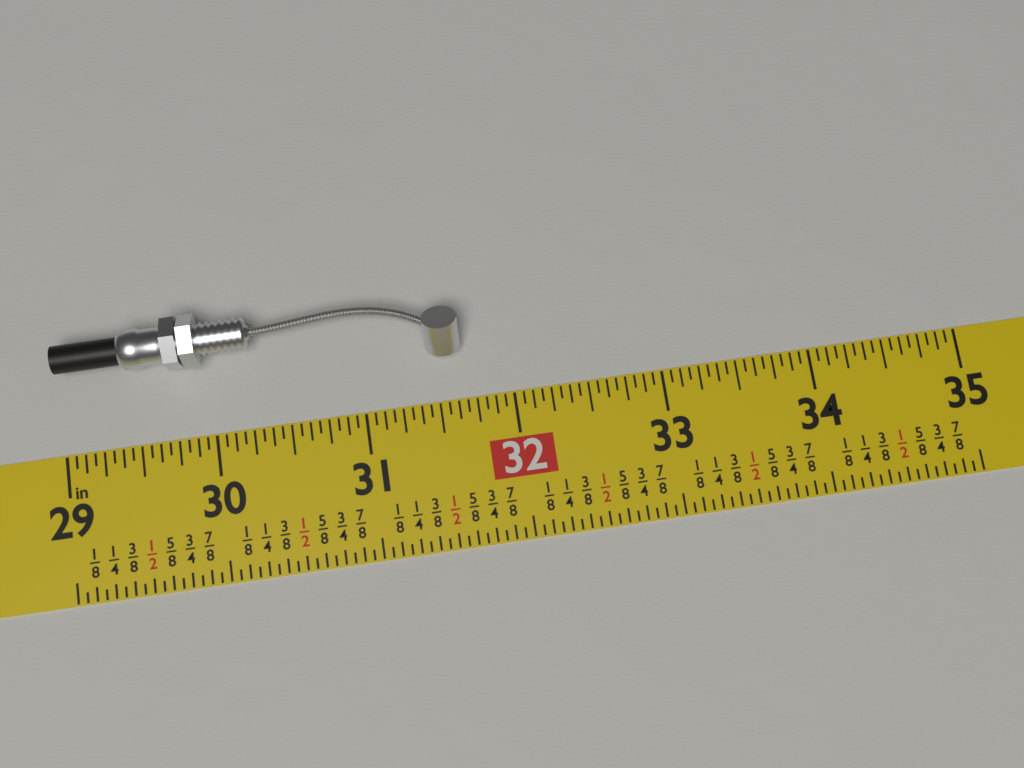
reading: 31.6875 in
